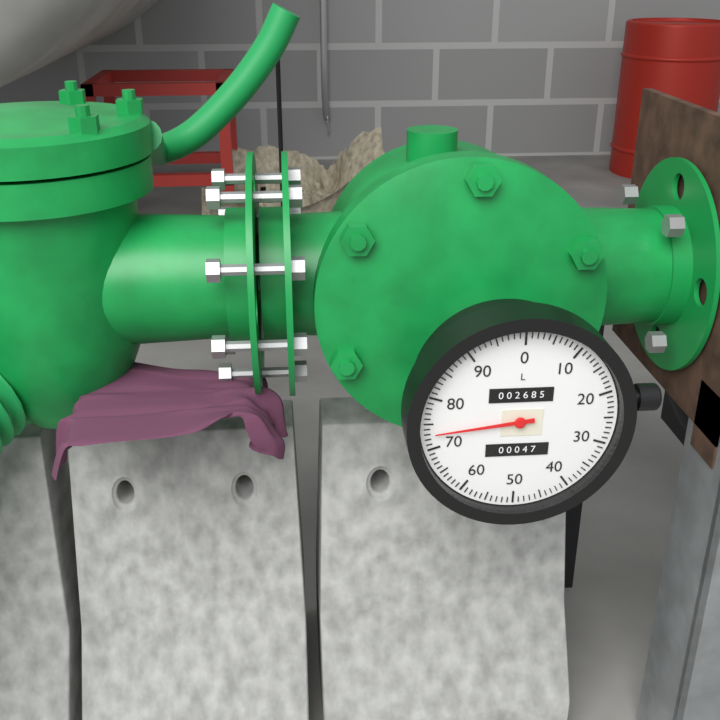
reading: 73 L
